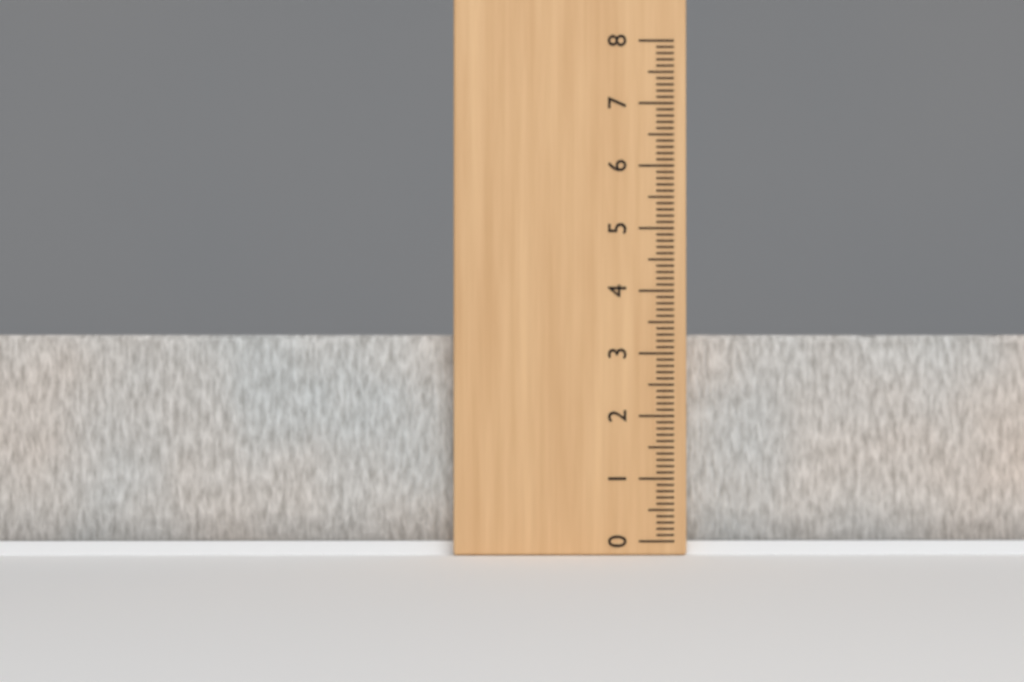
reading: 3.3 (no unit)
